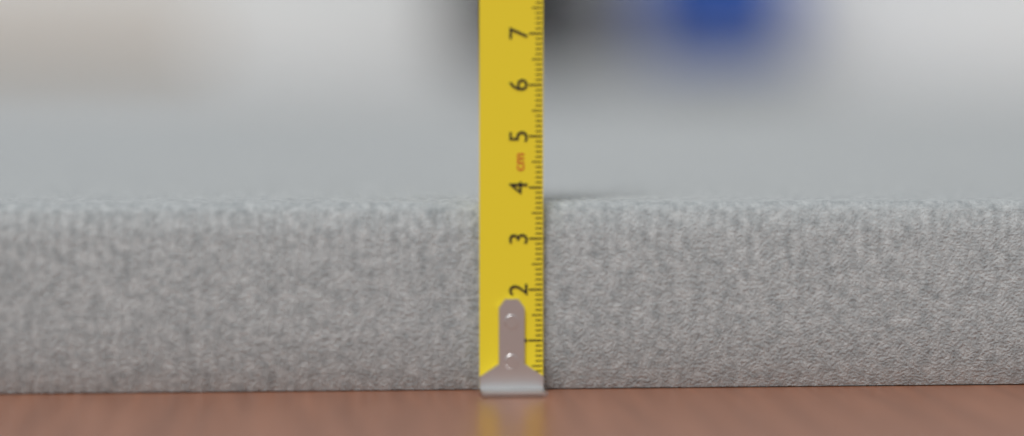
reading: 3.7 cm
